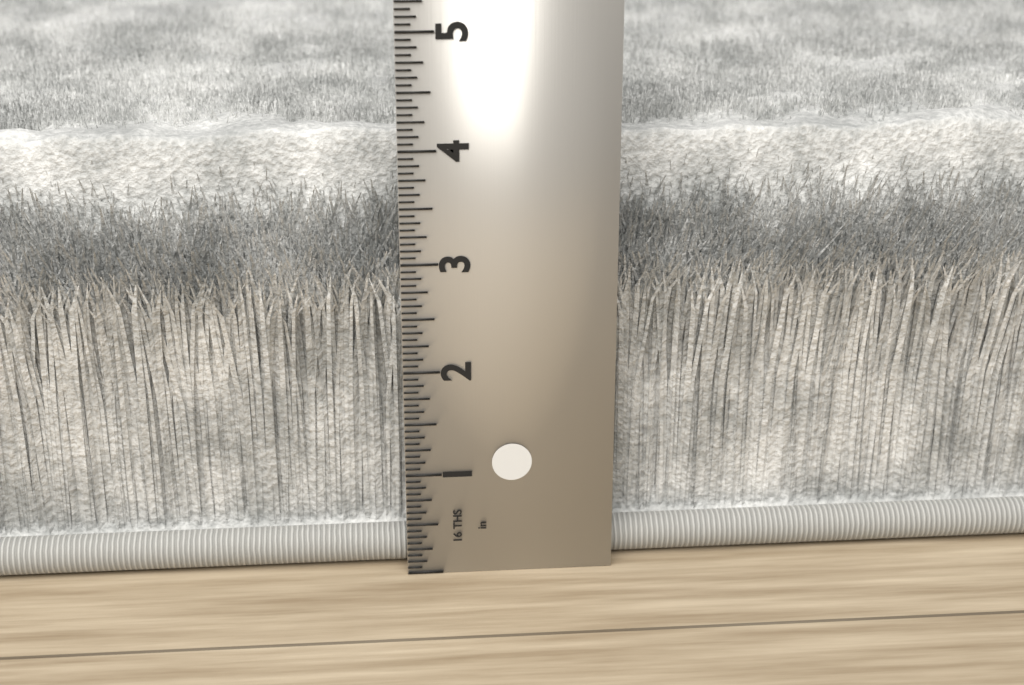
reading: 4.0625 in
